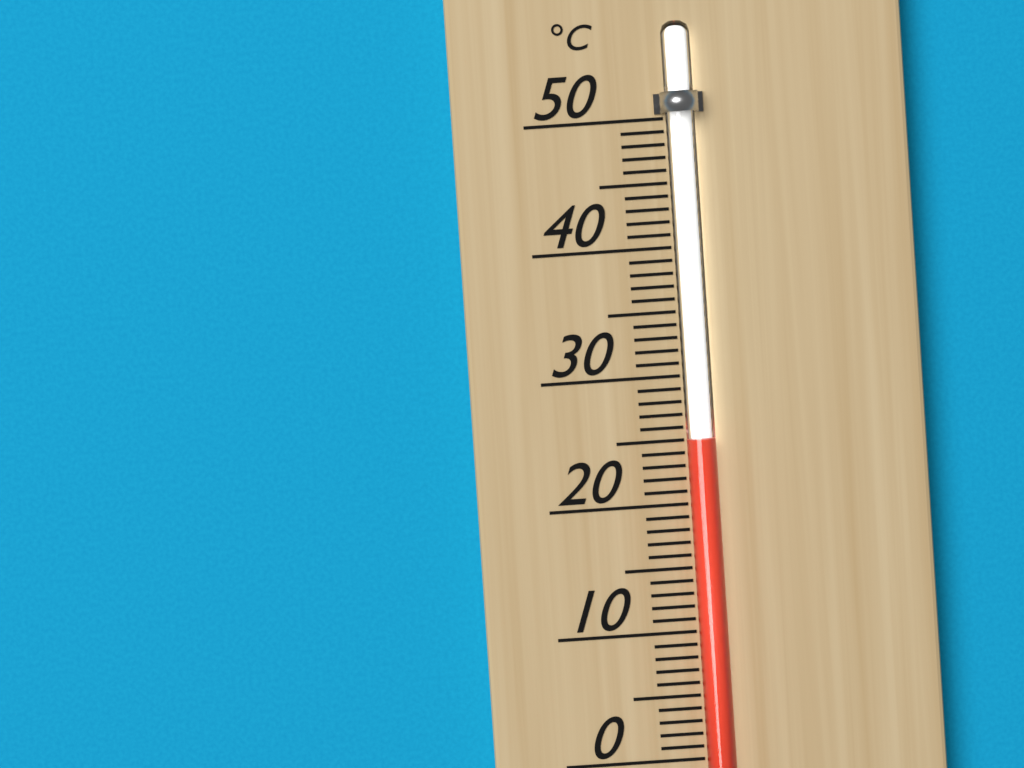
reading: 25 °C
